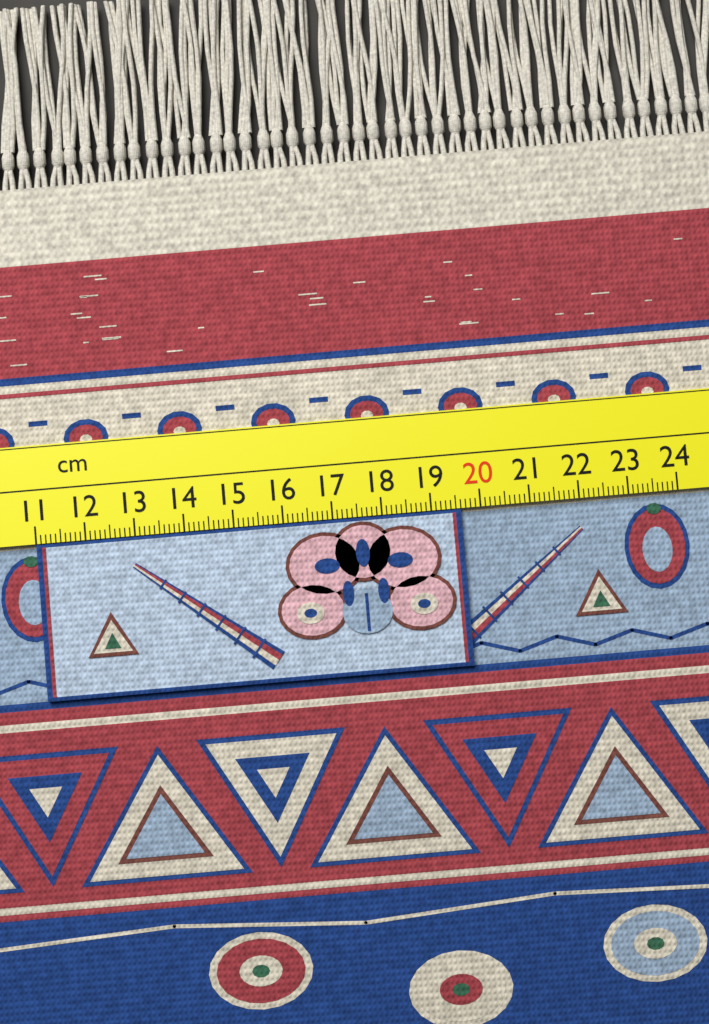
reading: 19.6 cm
